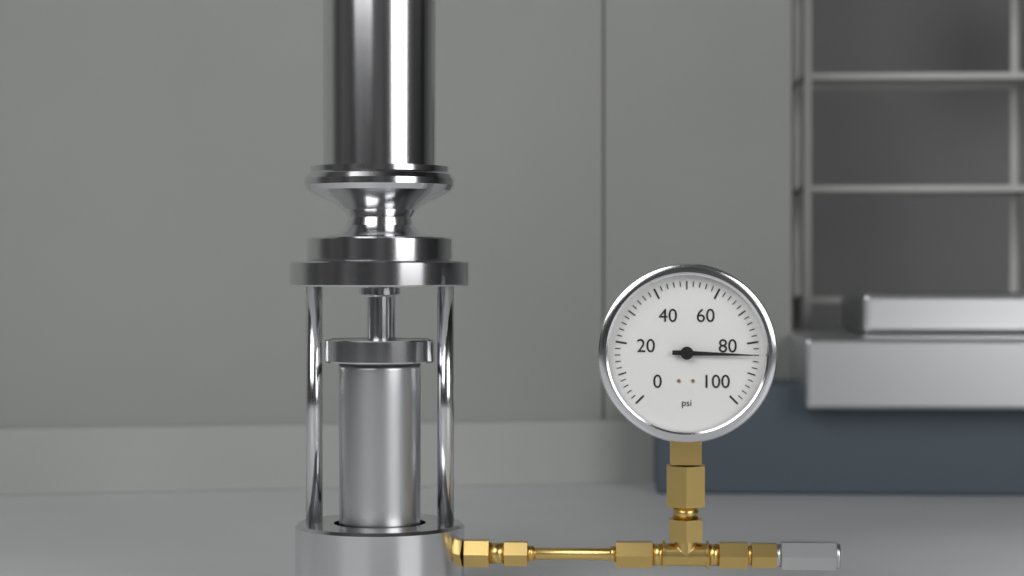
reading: 84 psi
